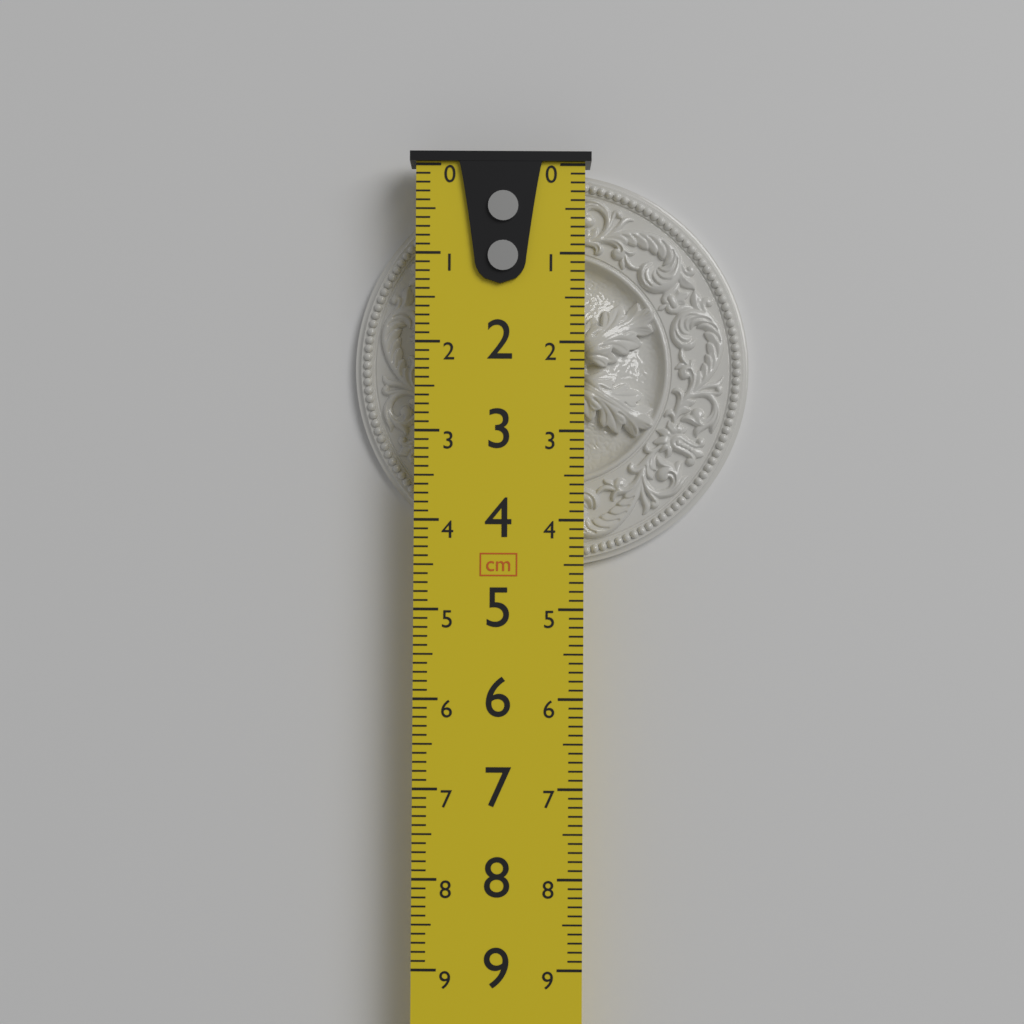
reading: 4.5 cm
